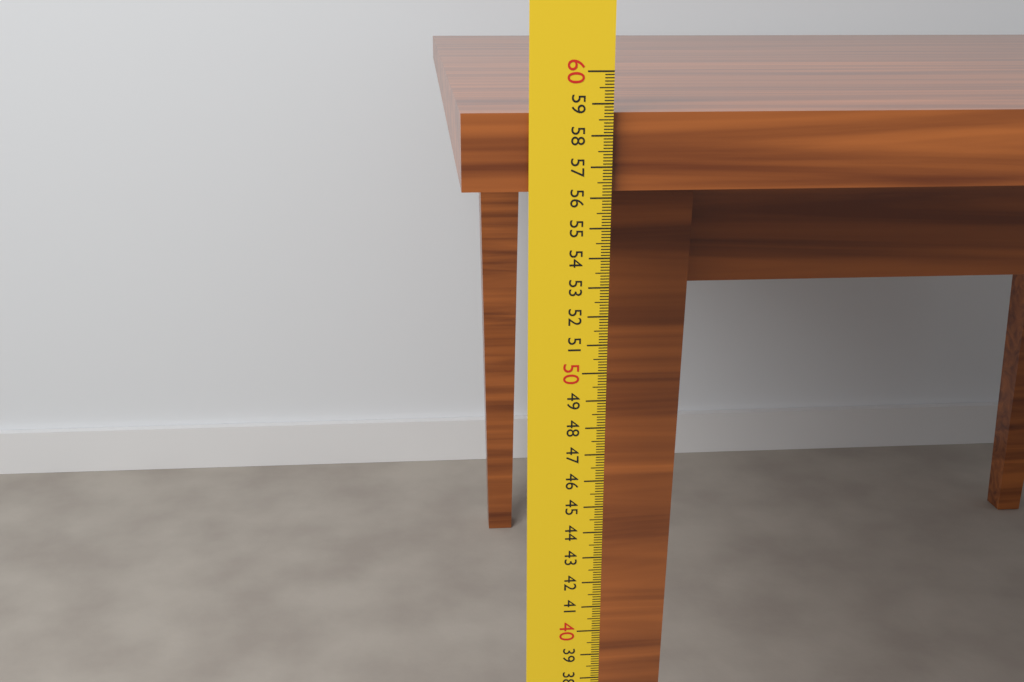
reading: 58.7 cm
